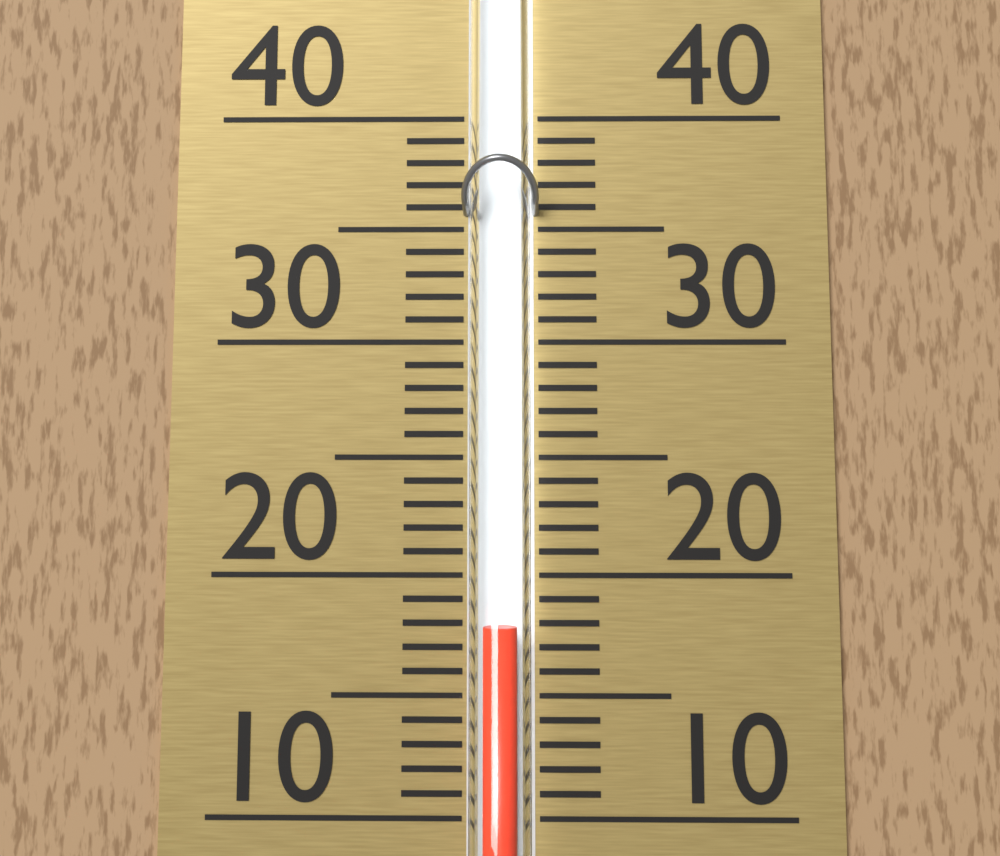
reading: 18 (no unit)
